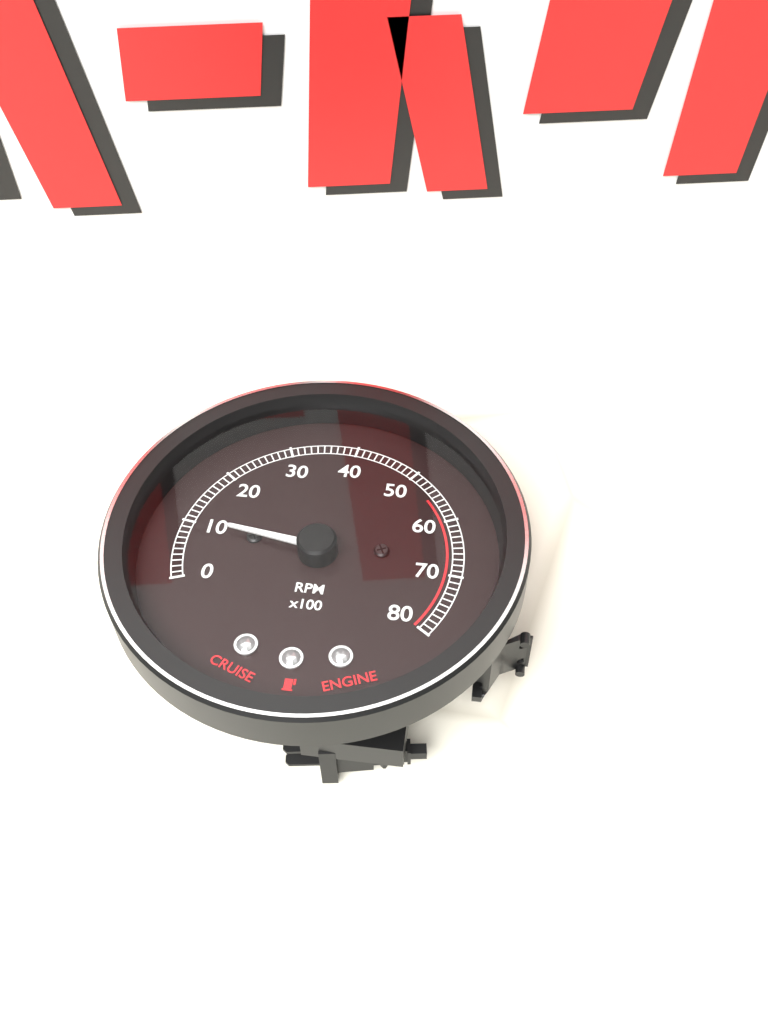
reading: 1000 RPM
